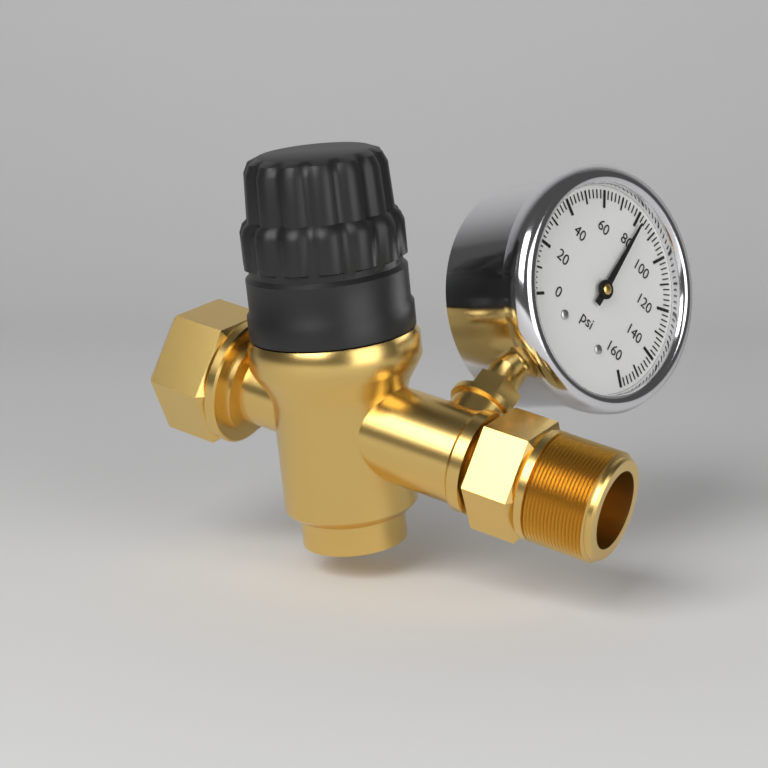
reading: 82 psi
